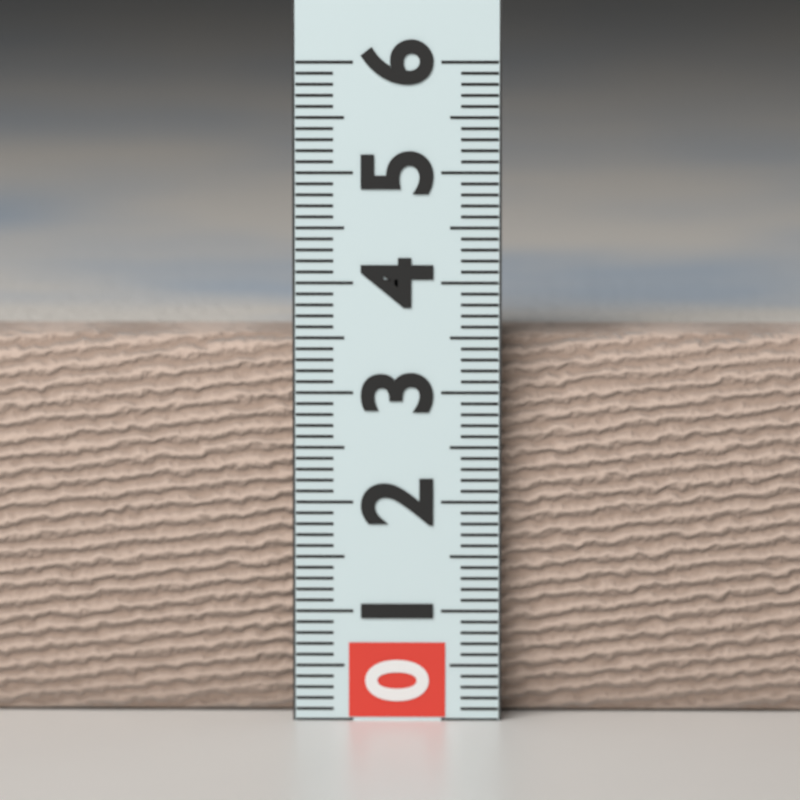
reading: 3.5 (no unit)
